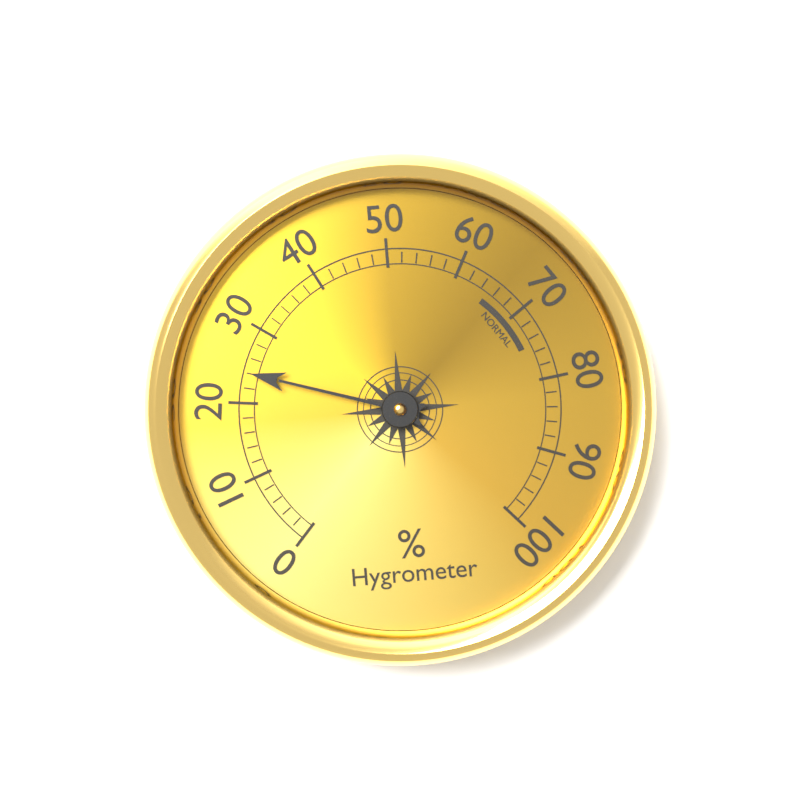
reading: 24 %
